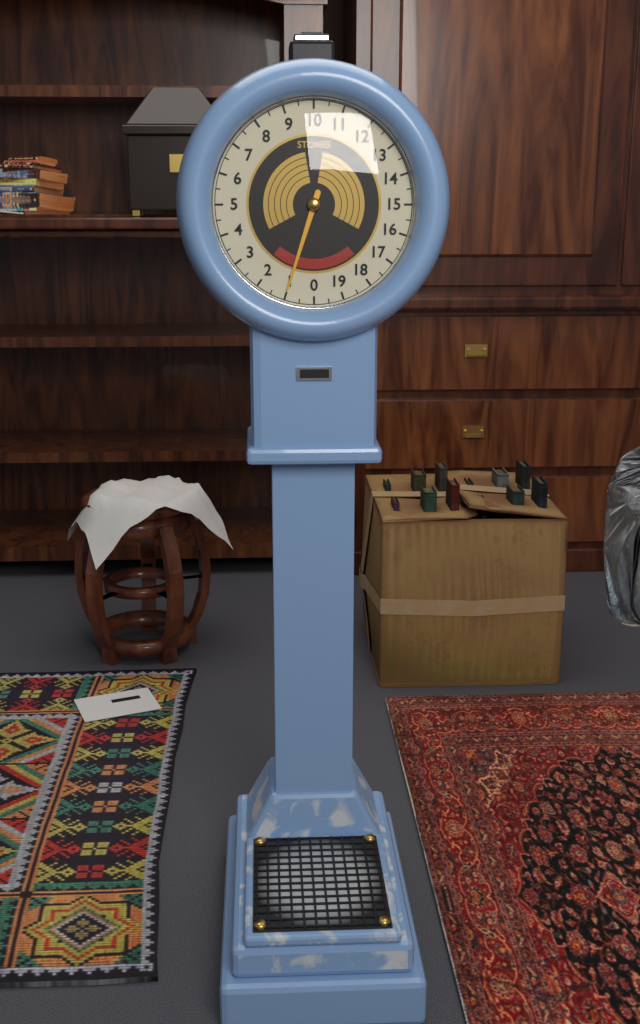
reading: 1.0 stones
